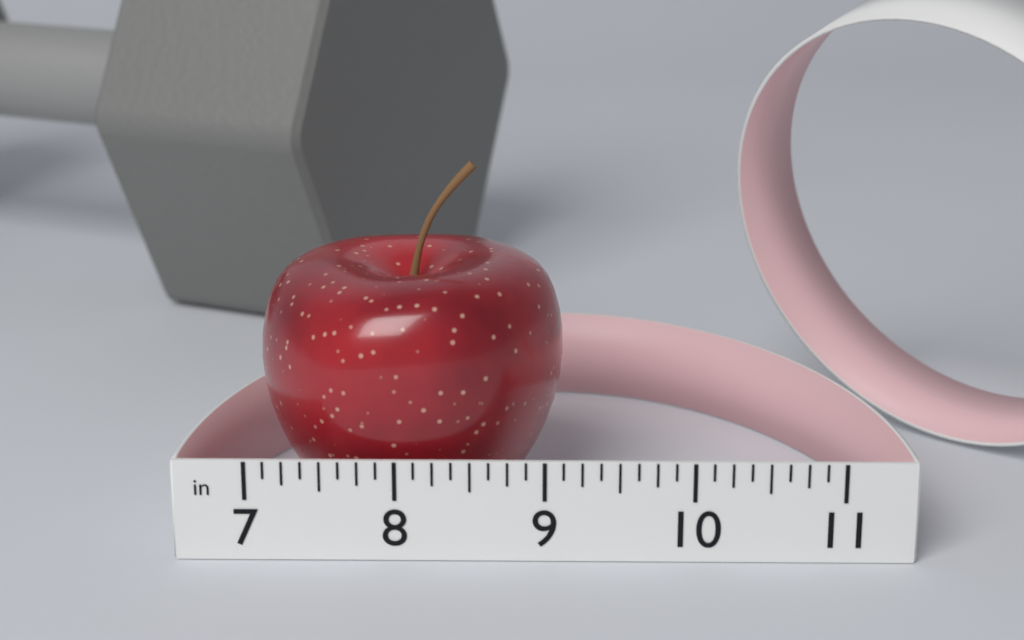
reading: 9.125 in
